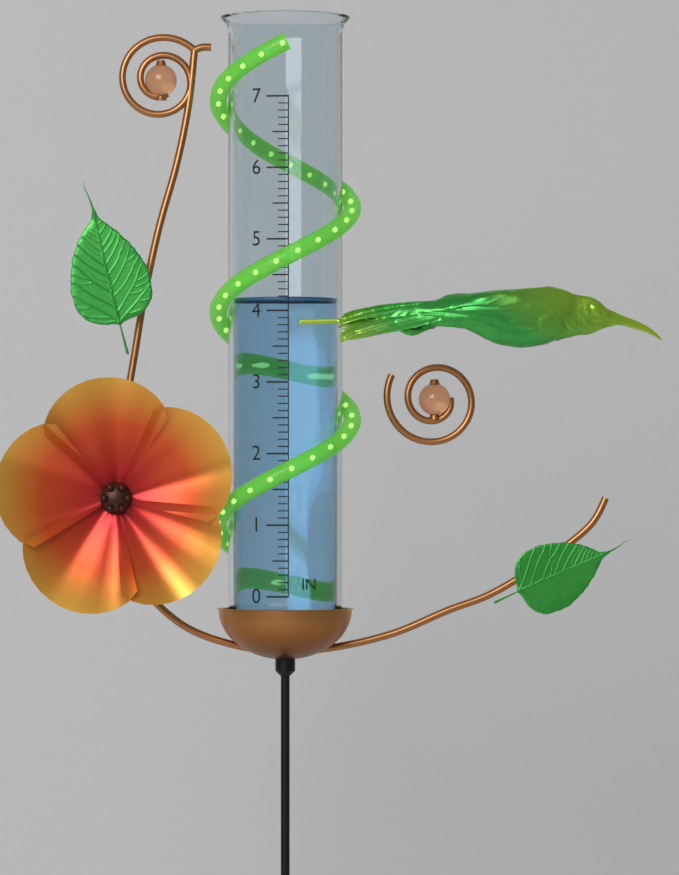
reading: 4.2 in
